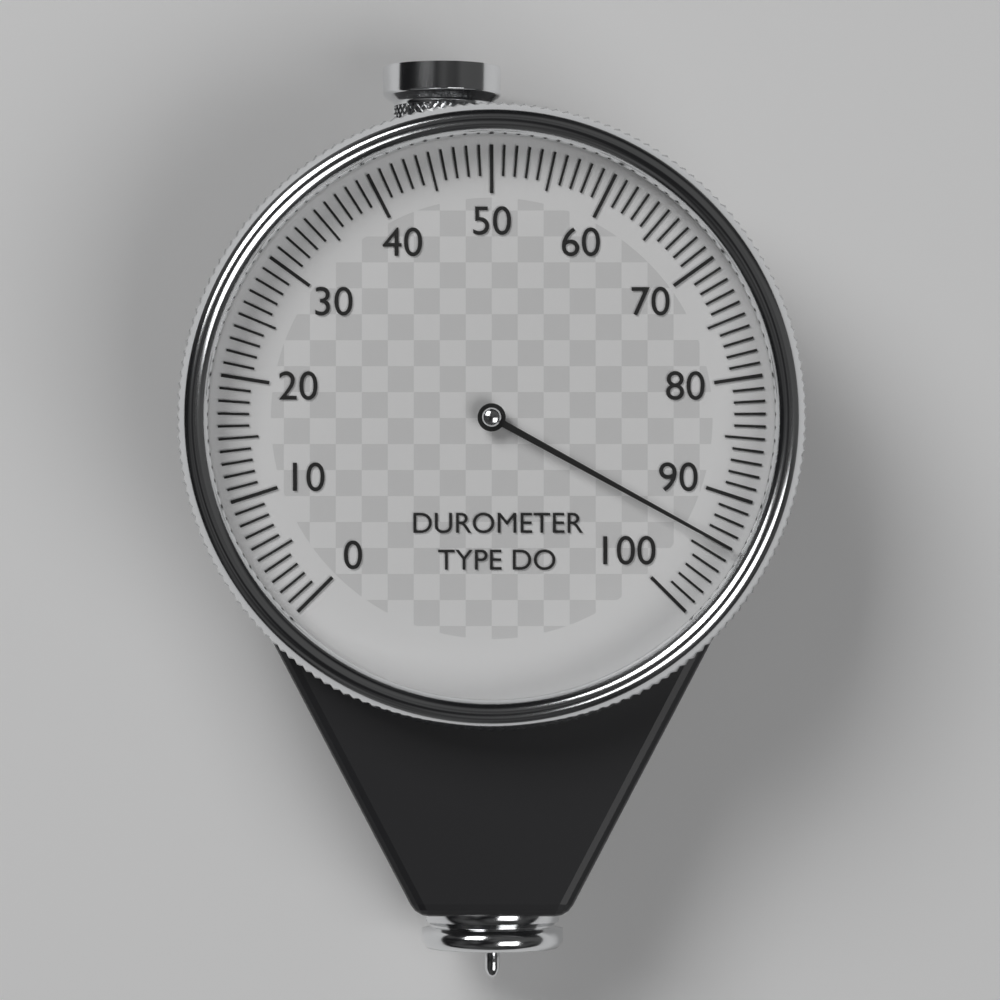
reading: 94 (no unit)
